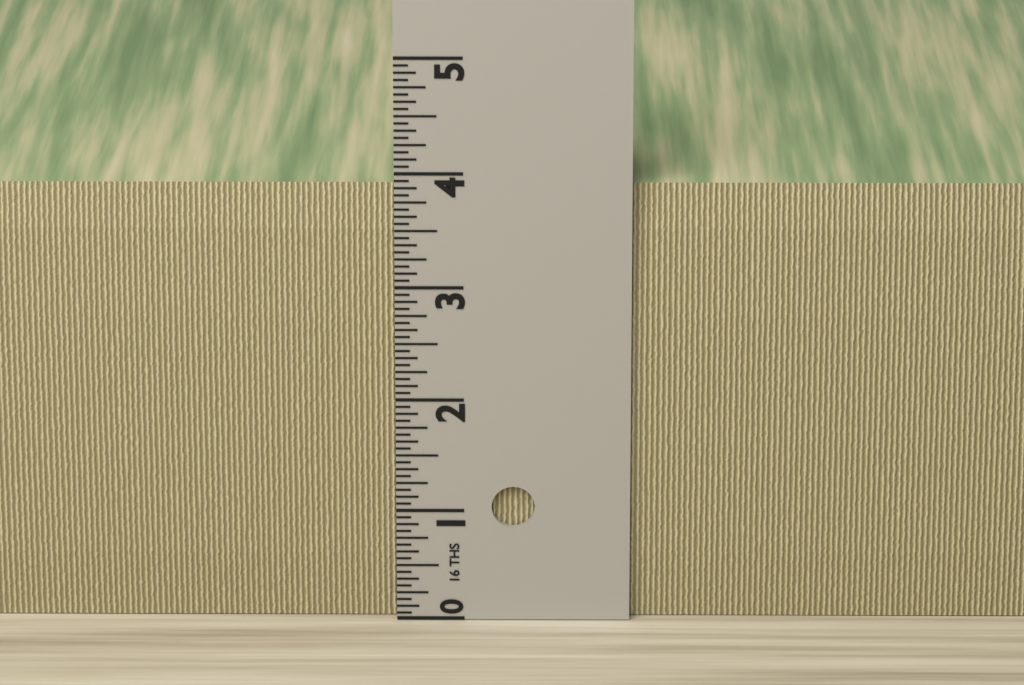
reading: 3.8750 in
